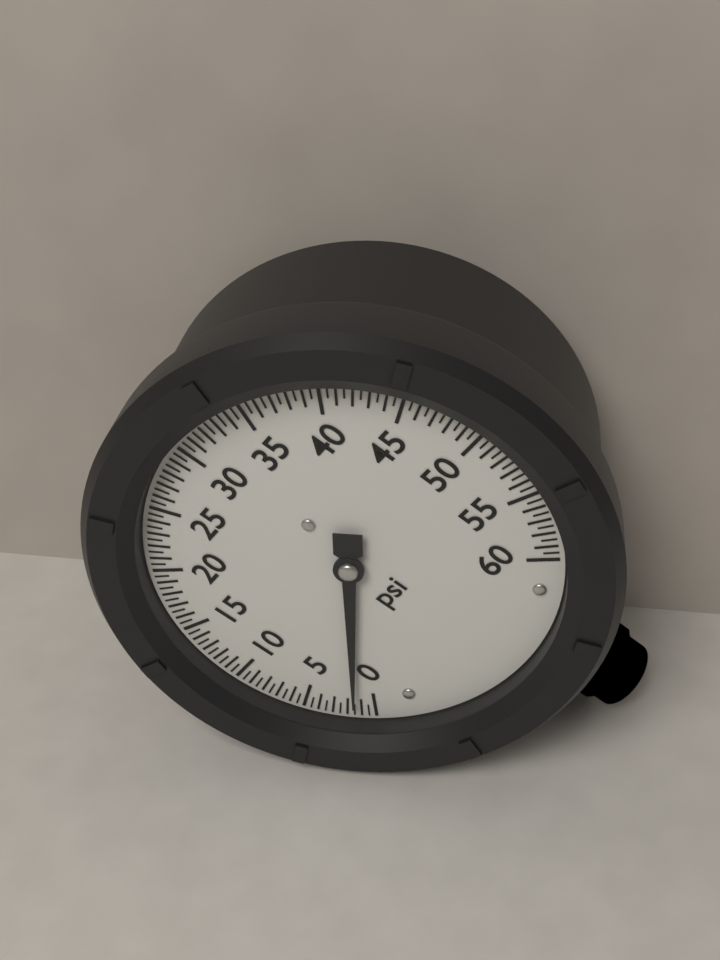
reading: 1.5 psi
